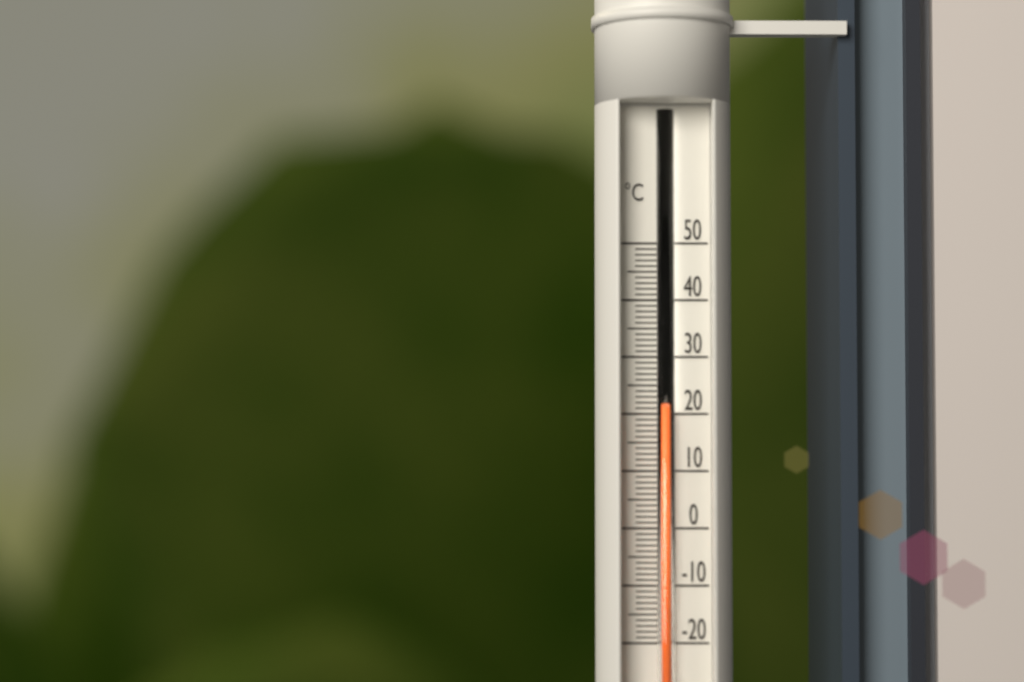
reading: 21 °C
